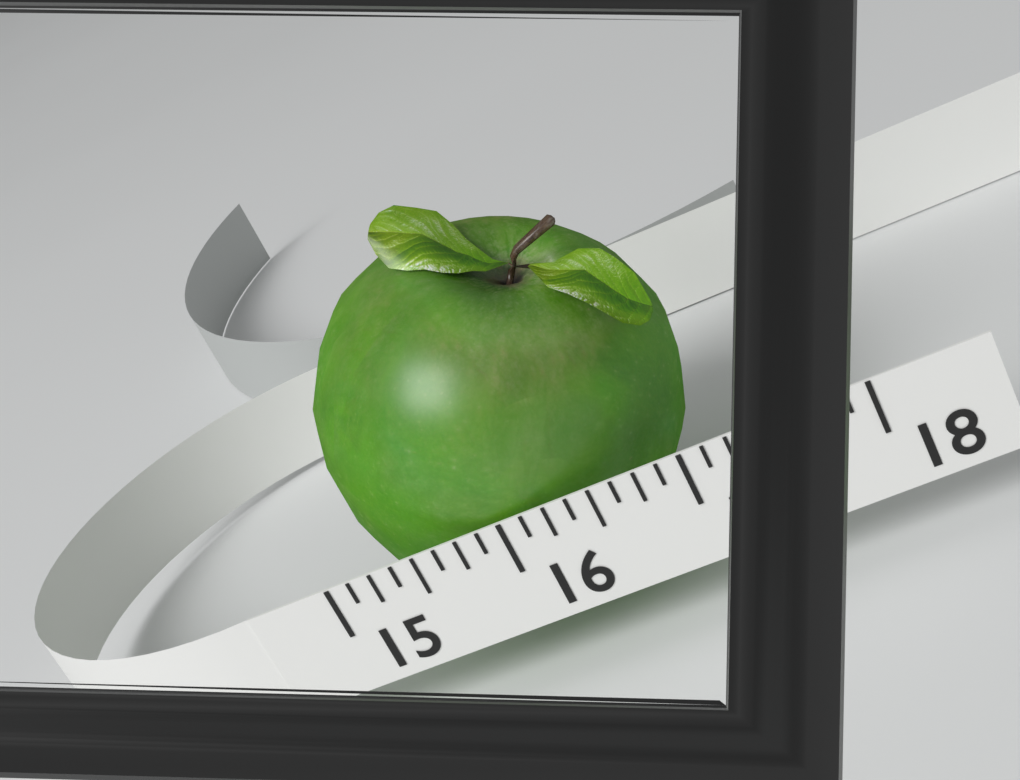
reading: 17.125 (no unit)
